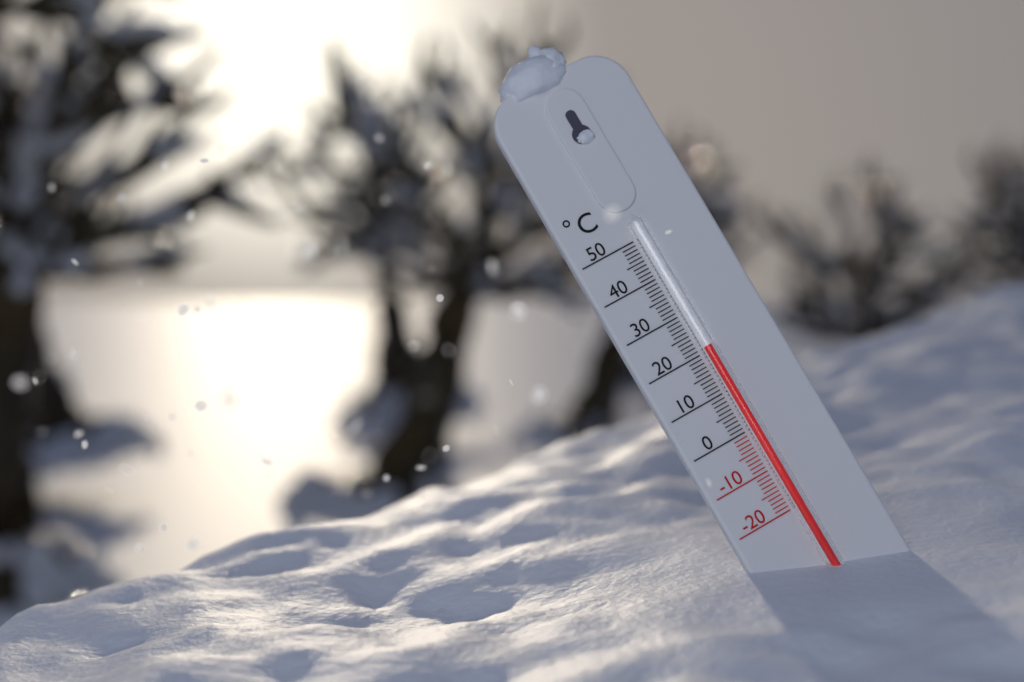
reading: 21 °C
